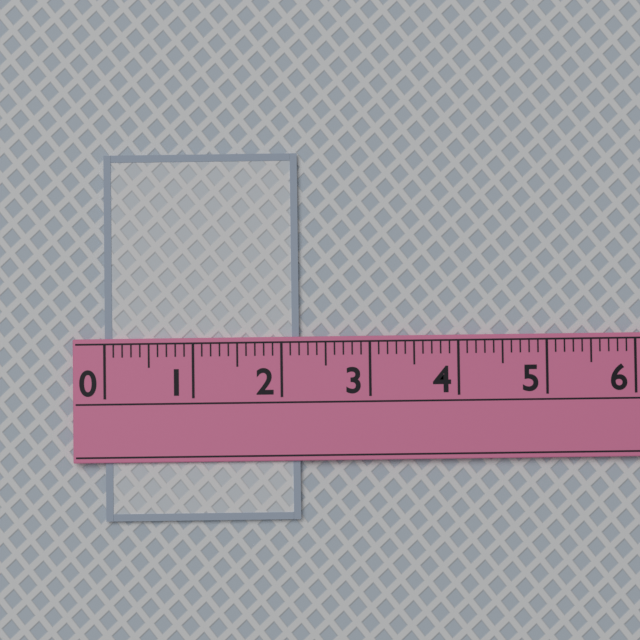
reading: 2.2 (no unit)
